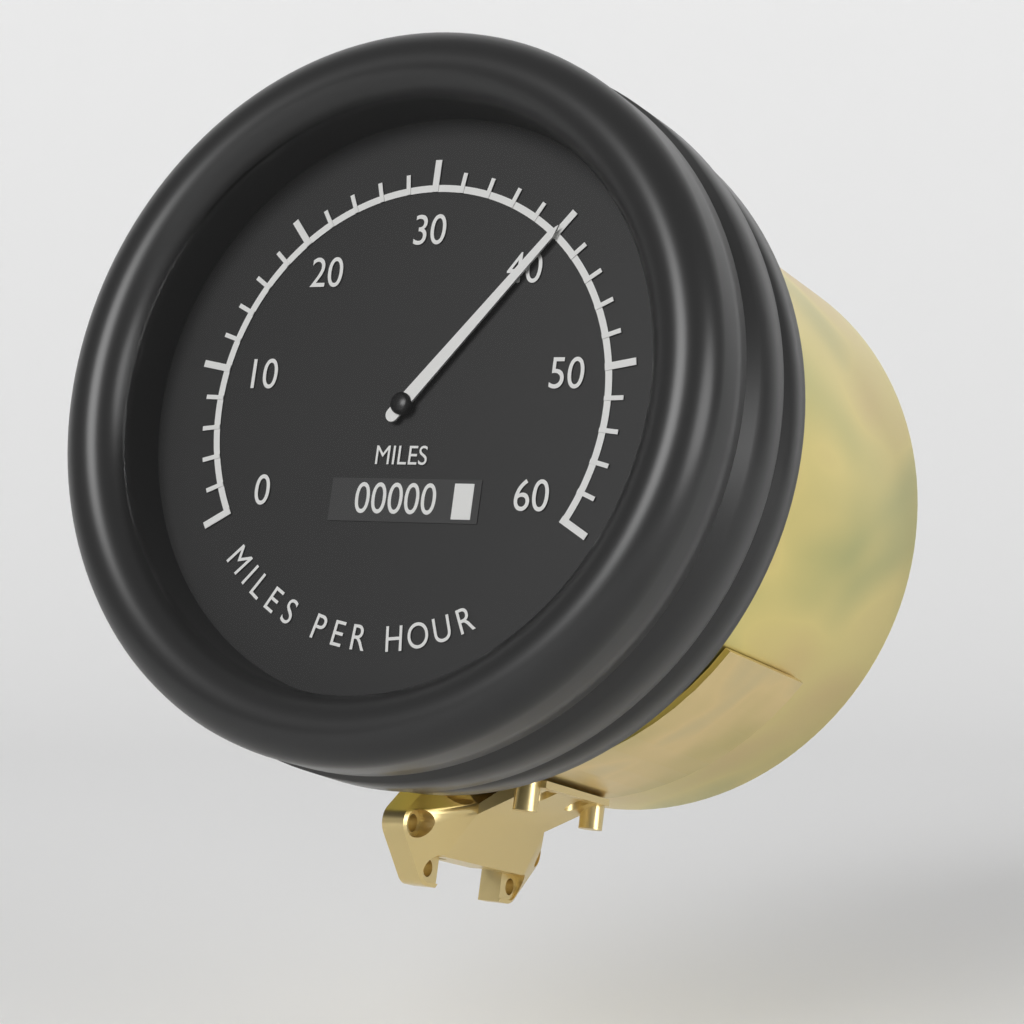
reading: 40 mph
